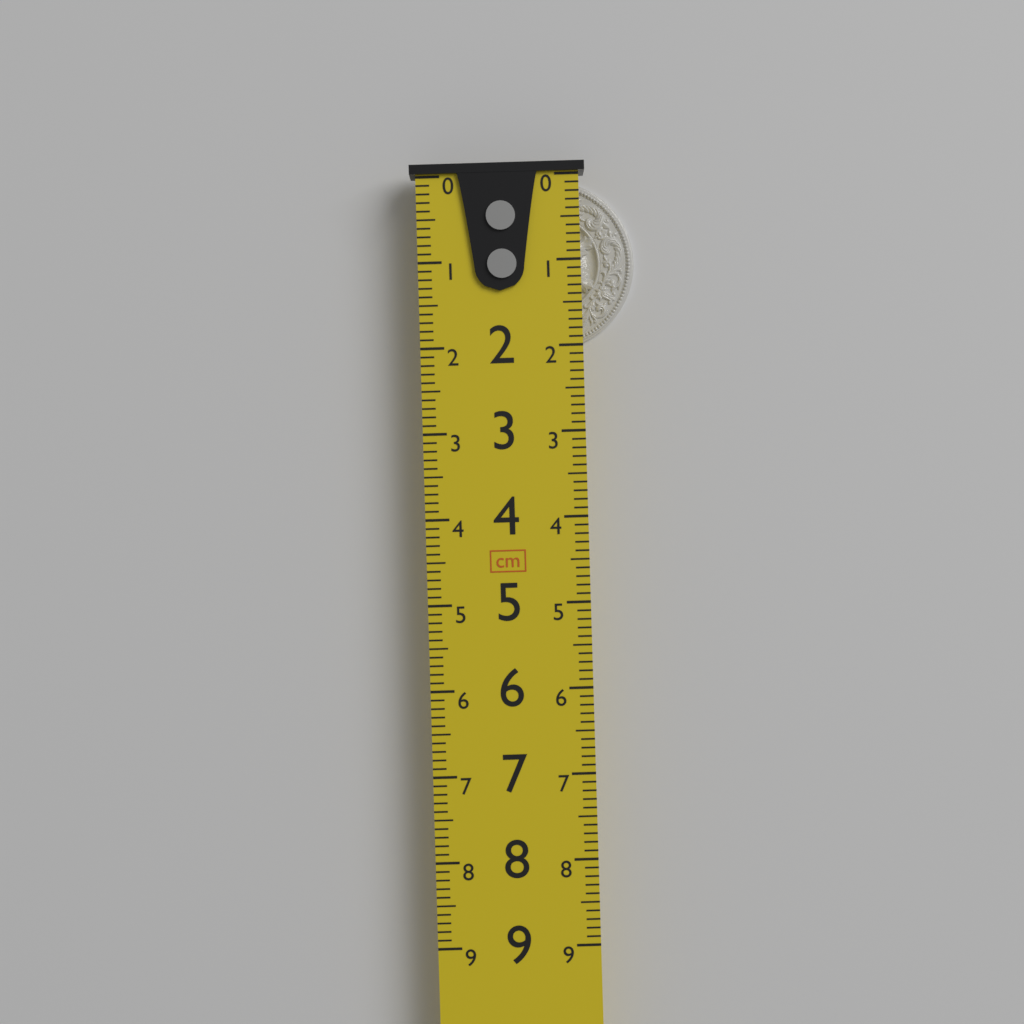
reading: 2.0 cm
